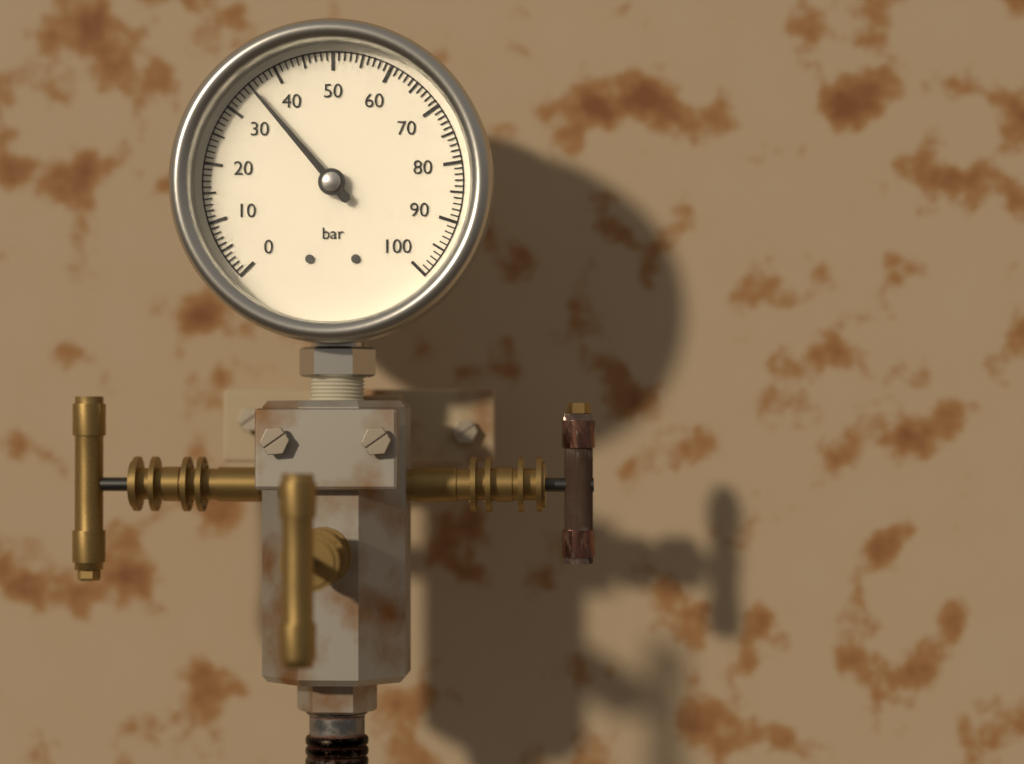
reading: 35 bar
